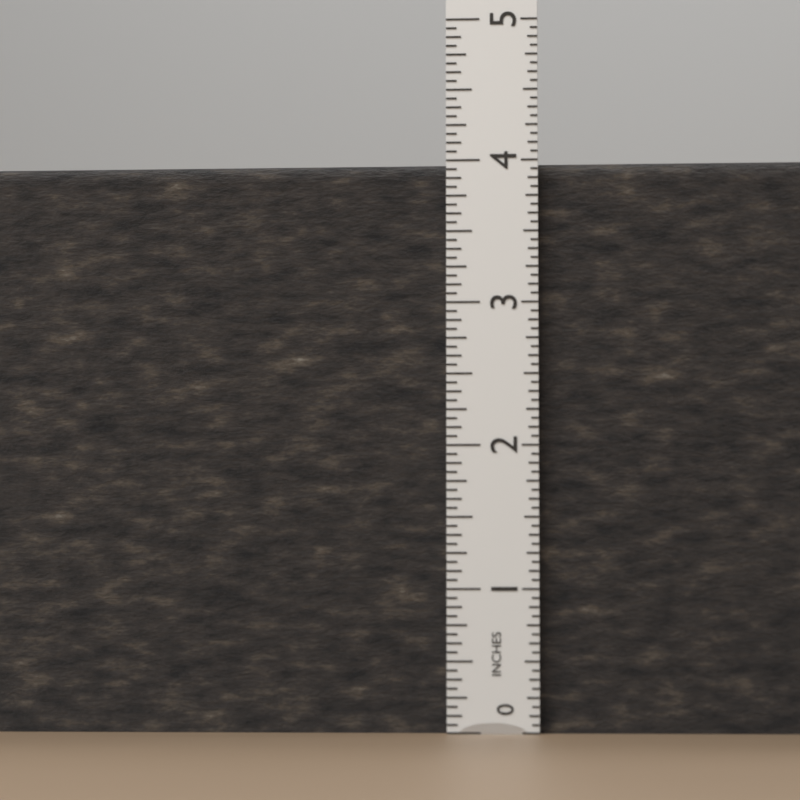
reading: 4.0000 in
